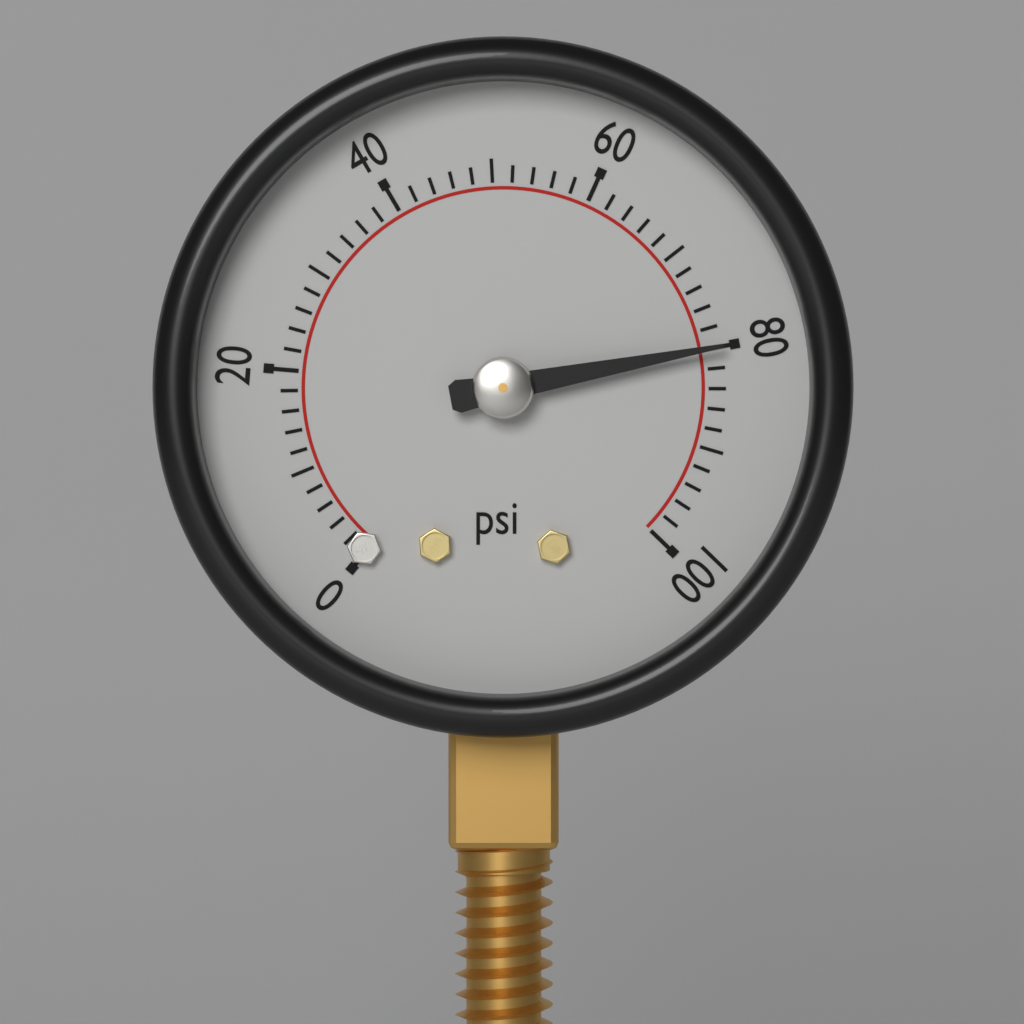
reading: 80 psi
